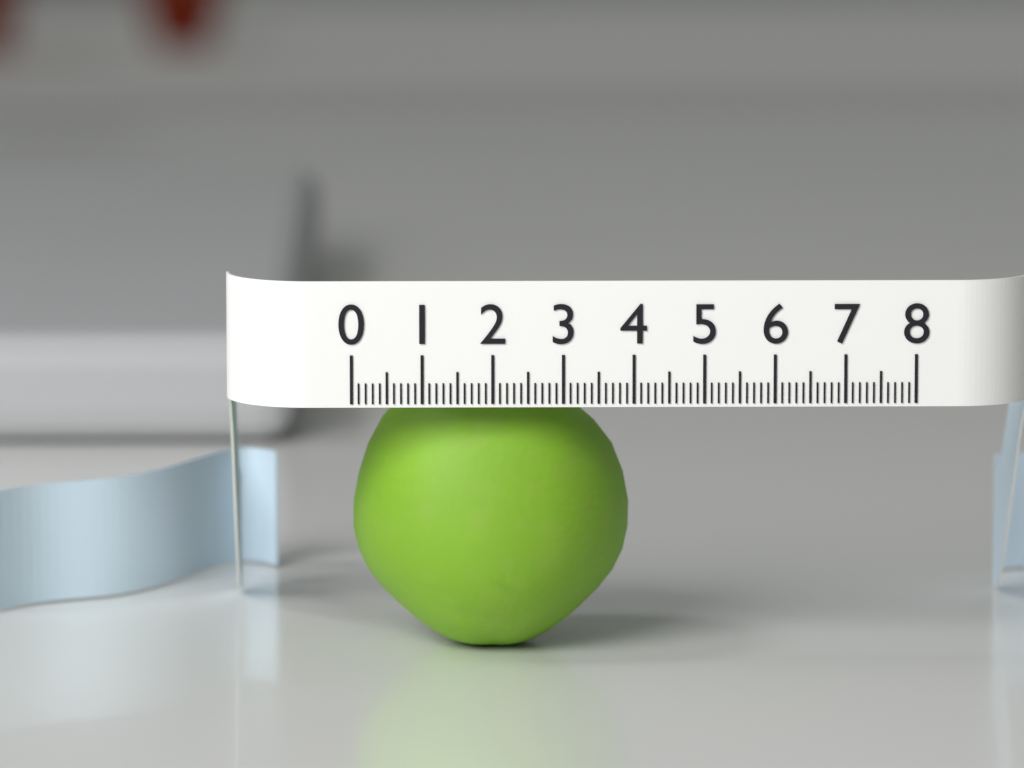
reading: 4.0 (no unit)
